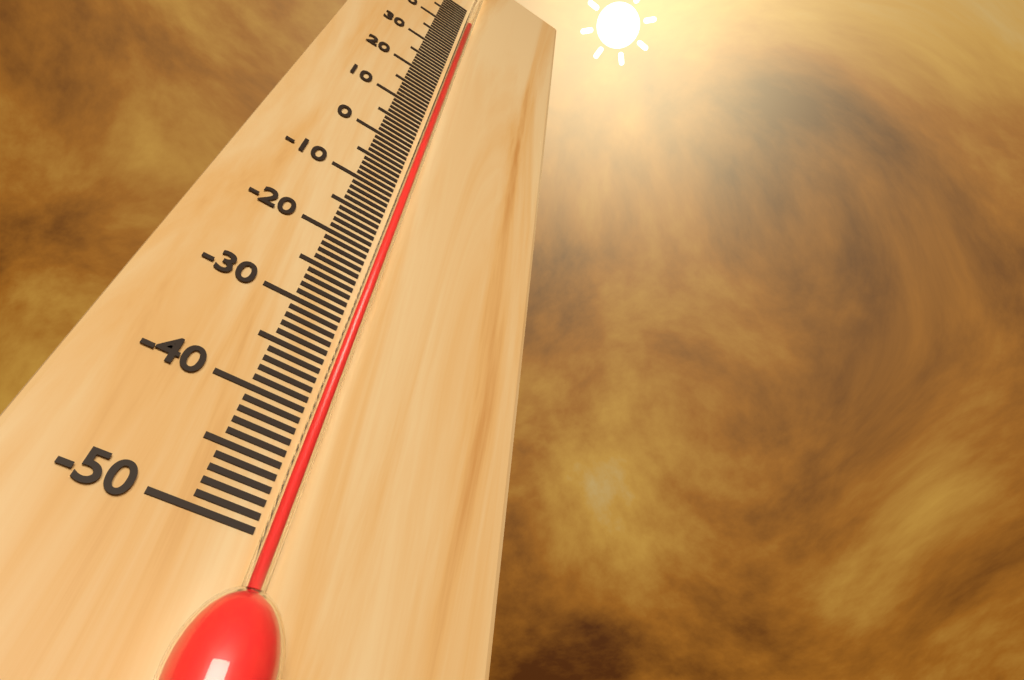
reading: 42 °C
